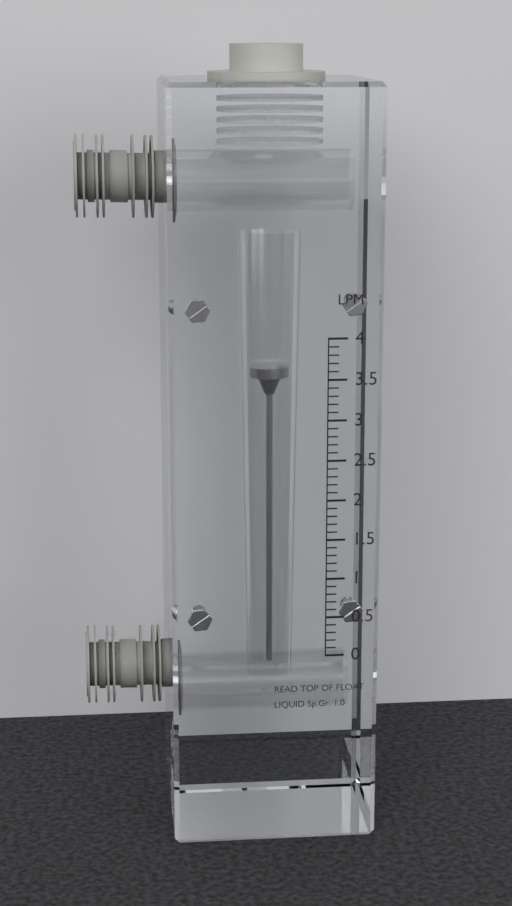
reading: 3.5 LPM
